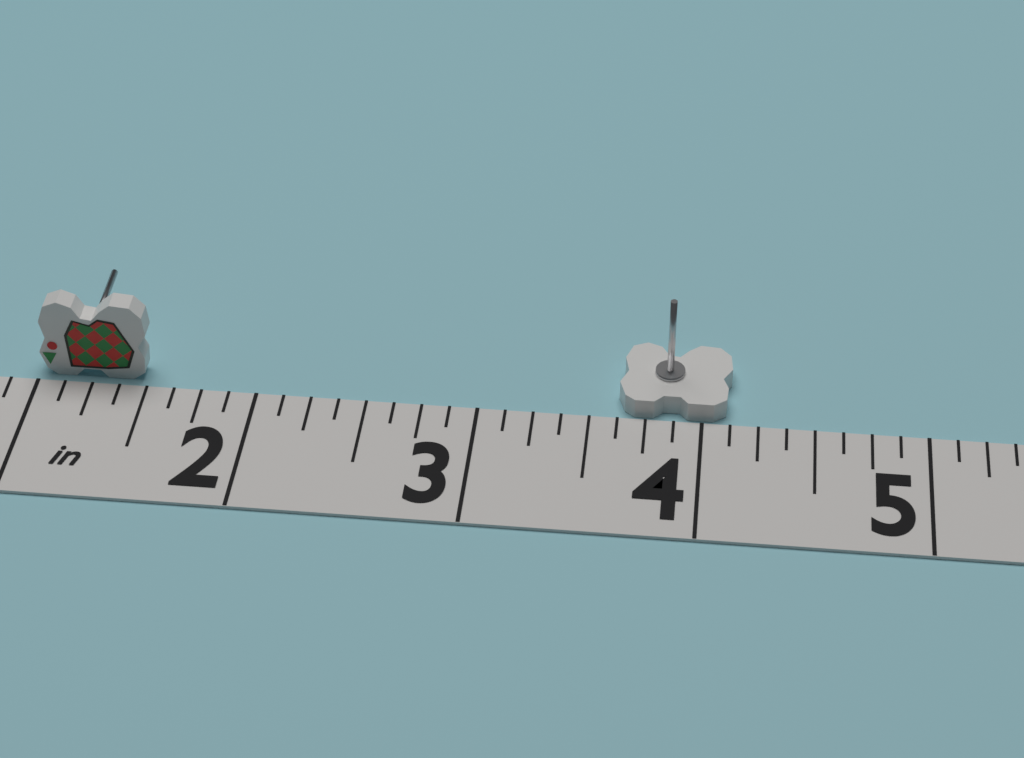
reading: 4.125 in
